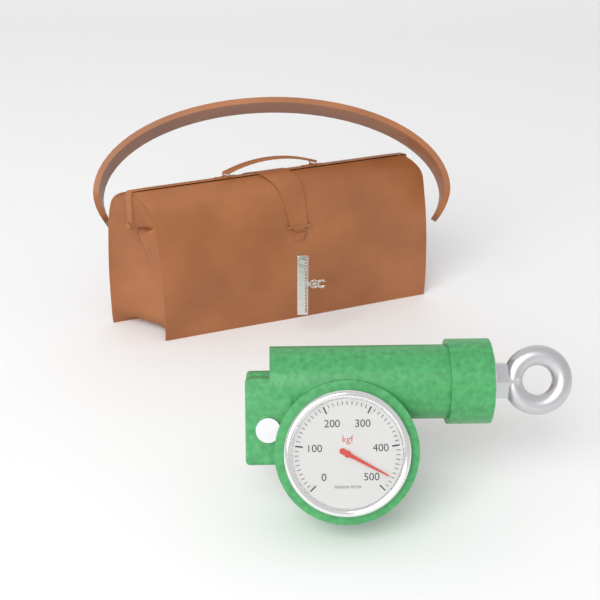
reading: 470 kgf
